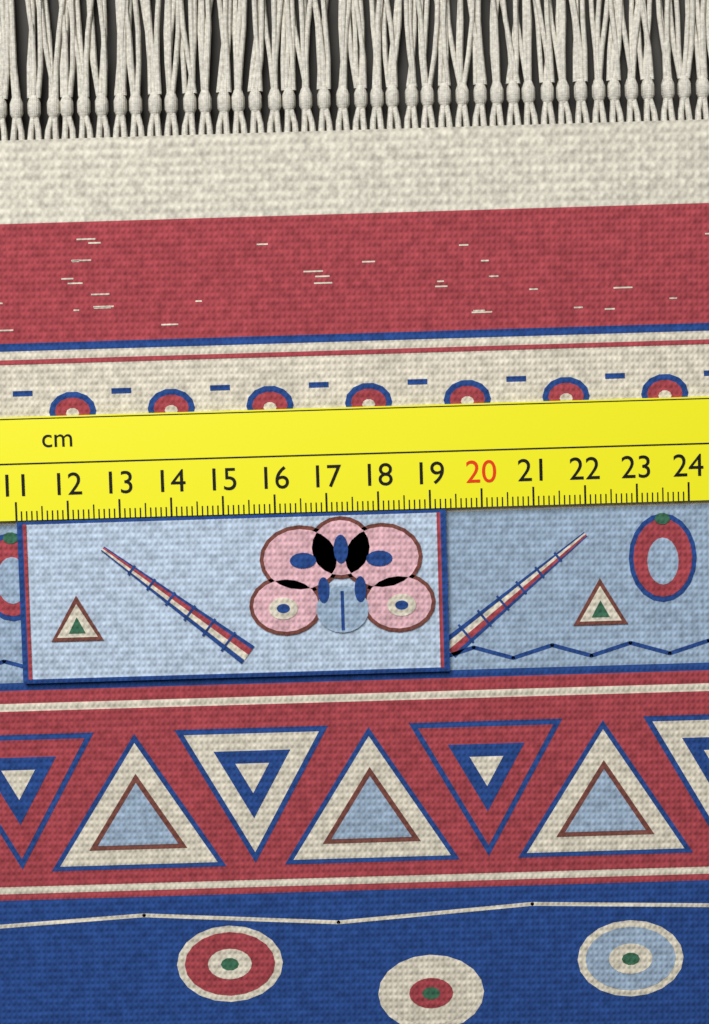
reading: 19.3 cm
